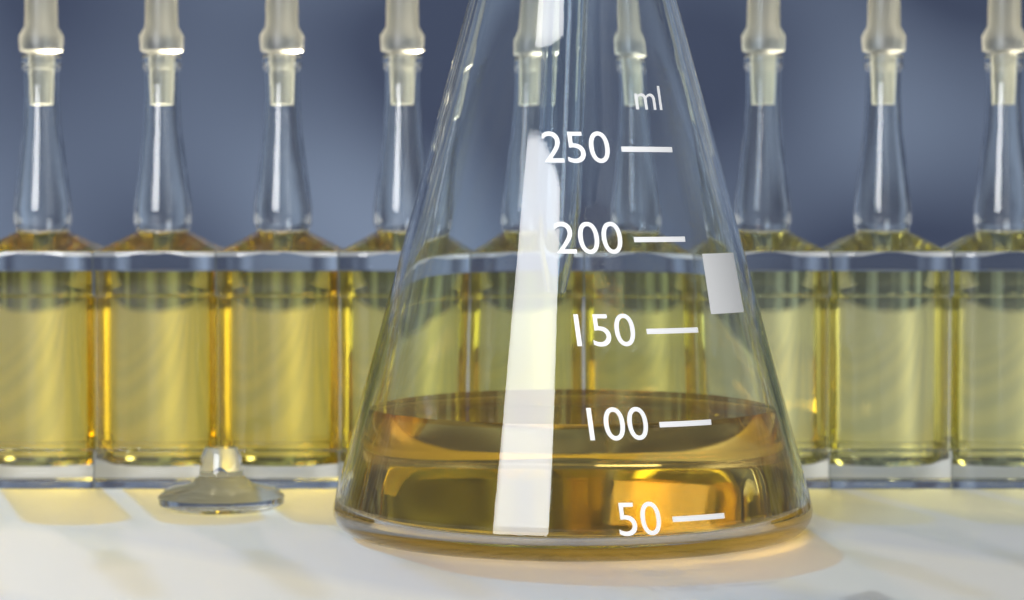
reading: 100 ml
